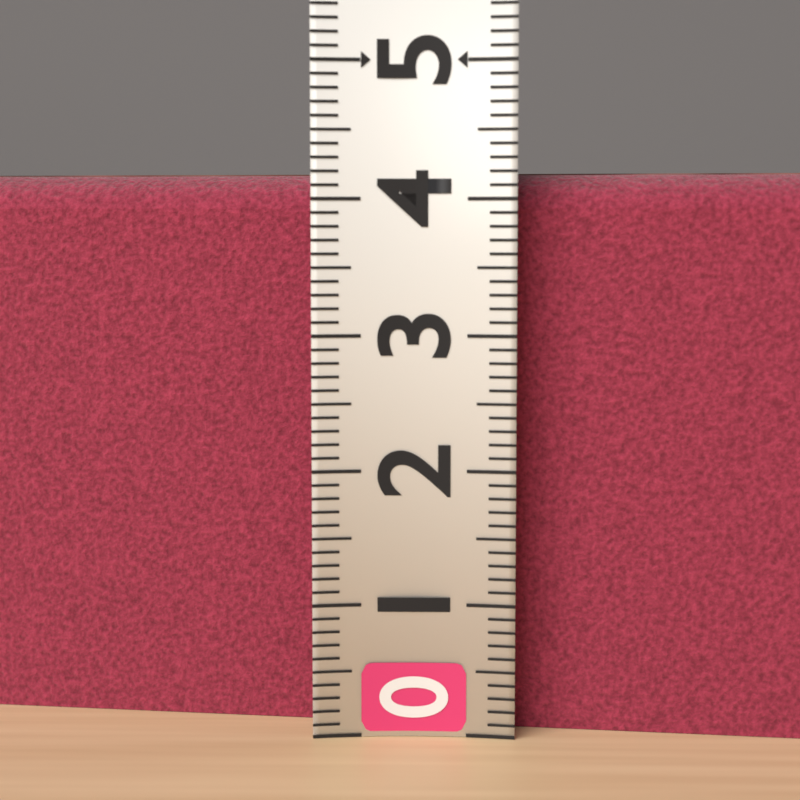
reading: 4.2 (no unit)
